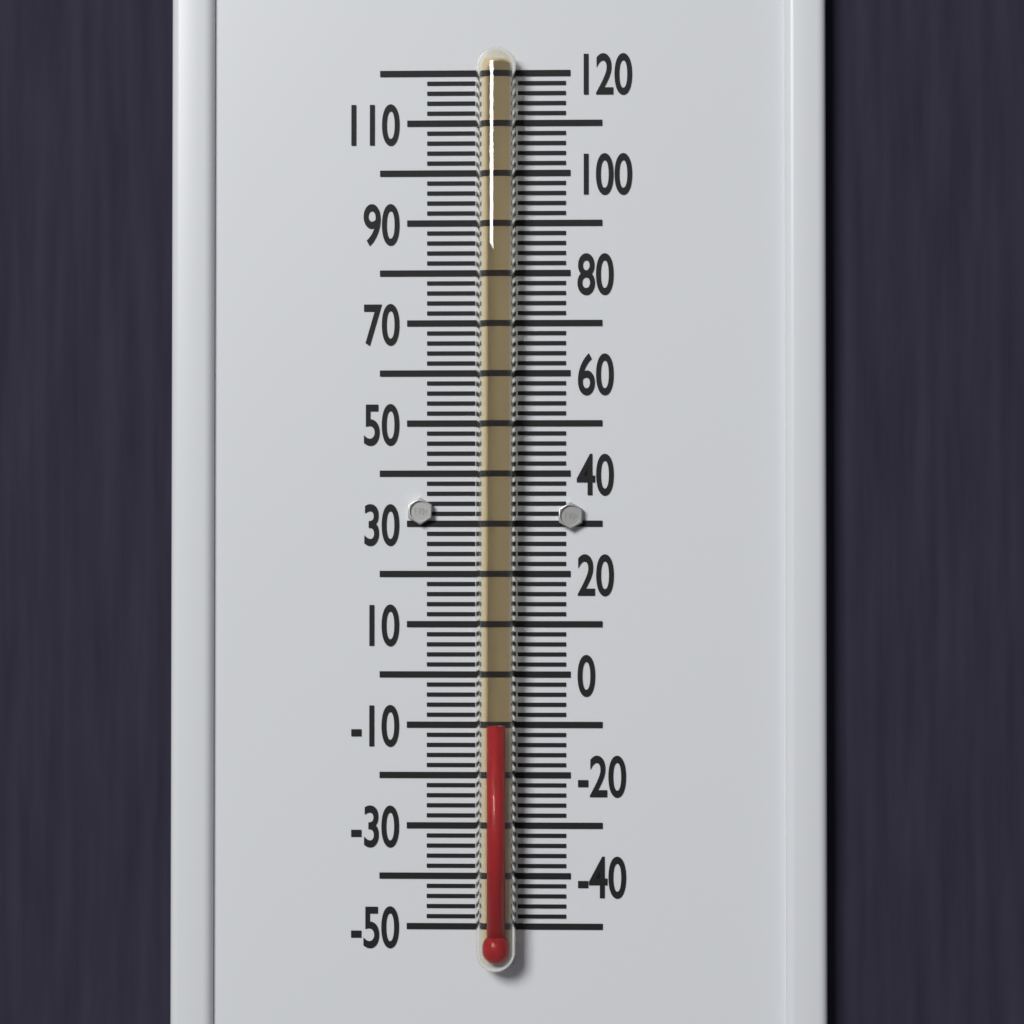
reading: -10 °F
